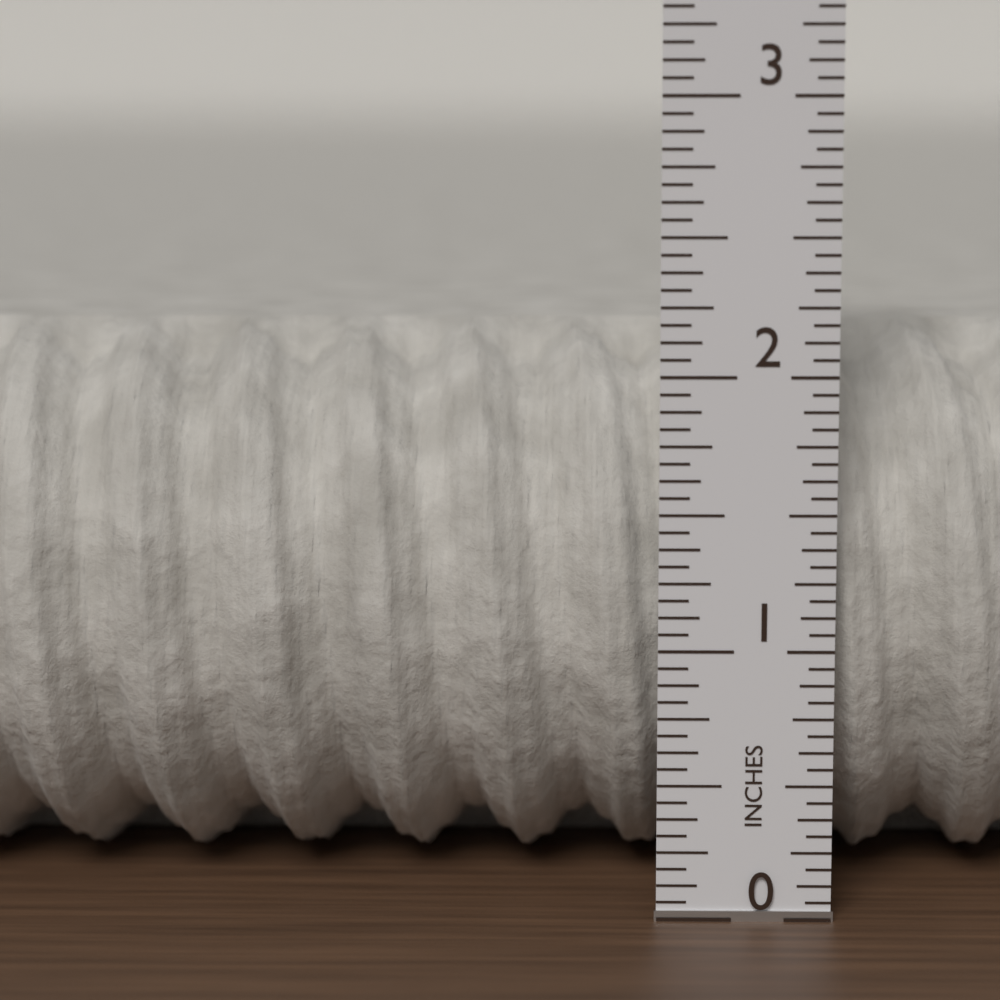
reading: 2.1250 in
